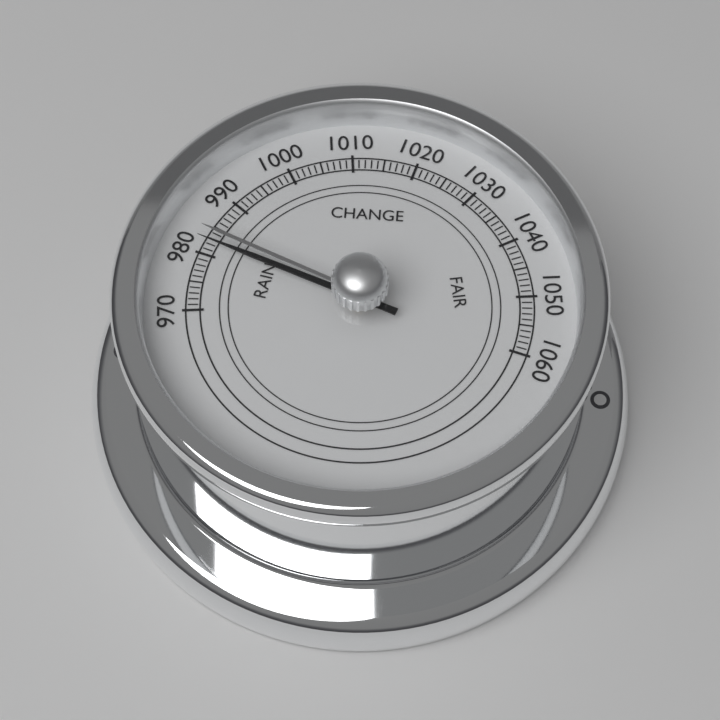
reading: 982 (no unit)
